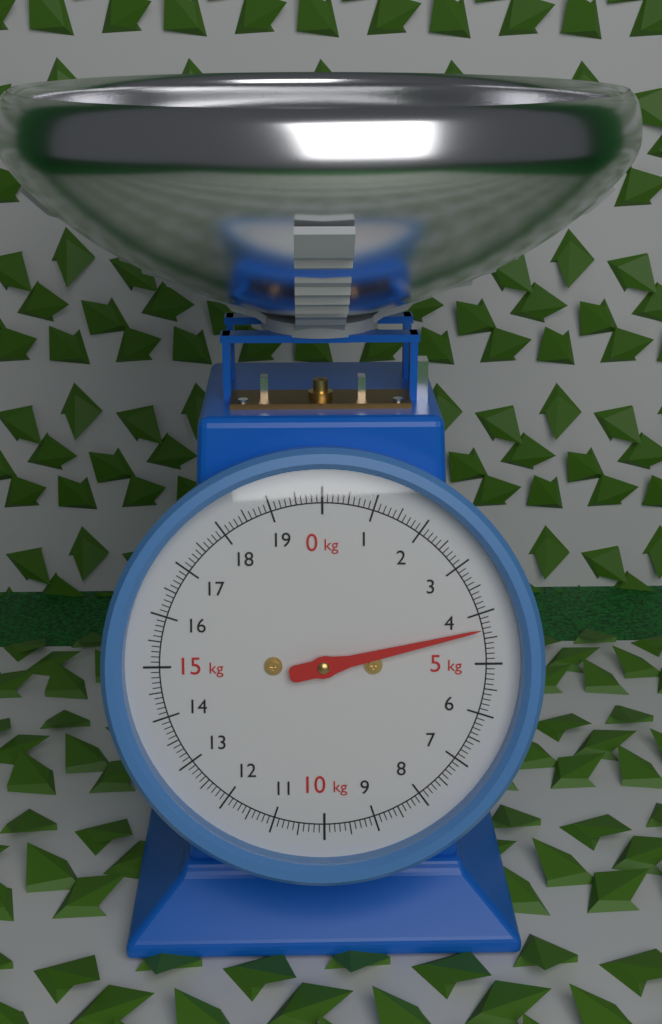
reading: 4.3 kg
